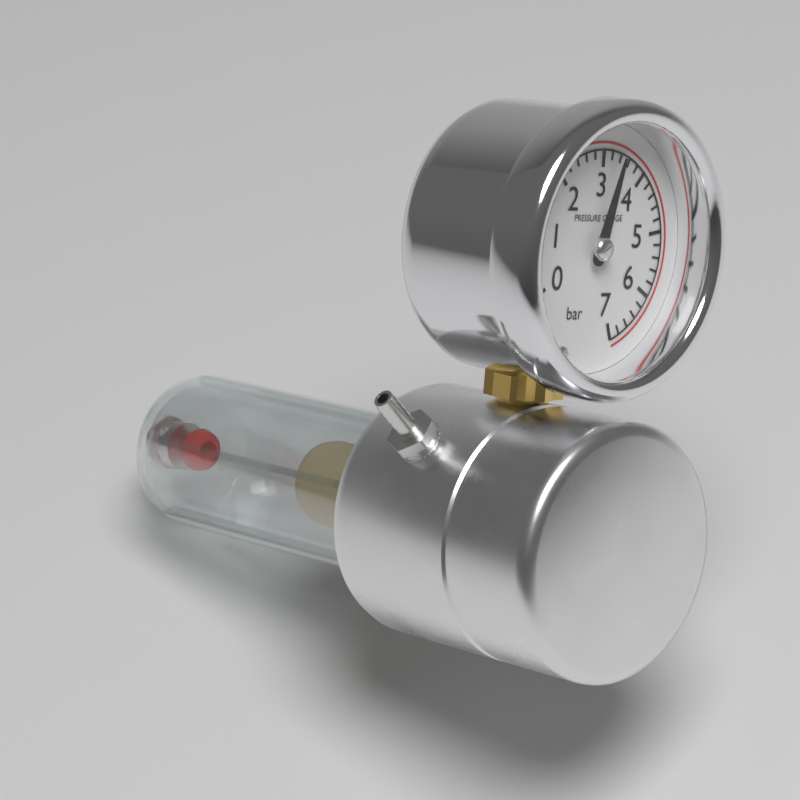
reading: 3.4 bar
